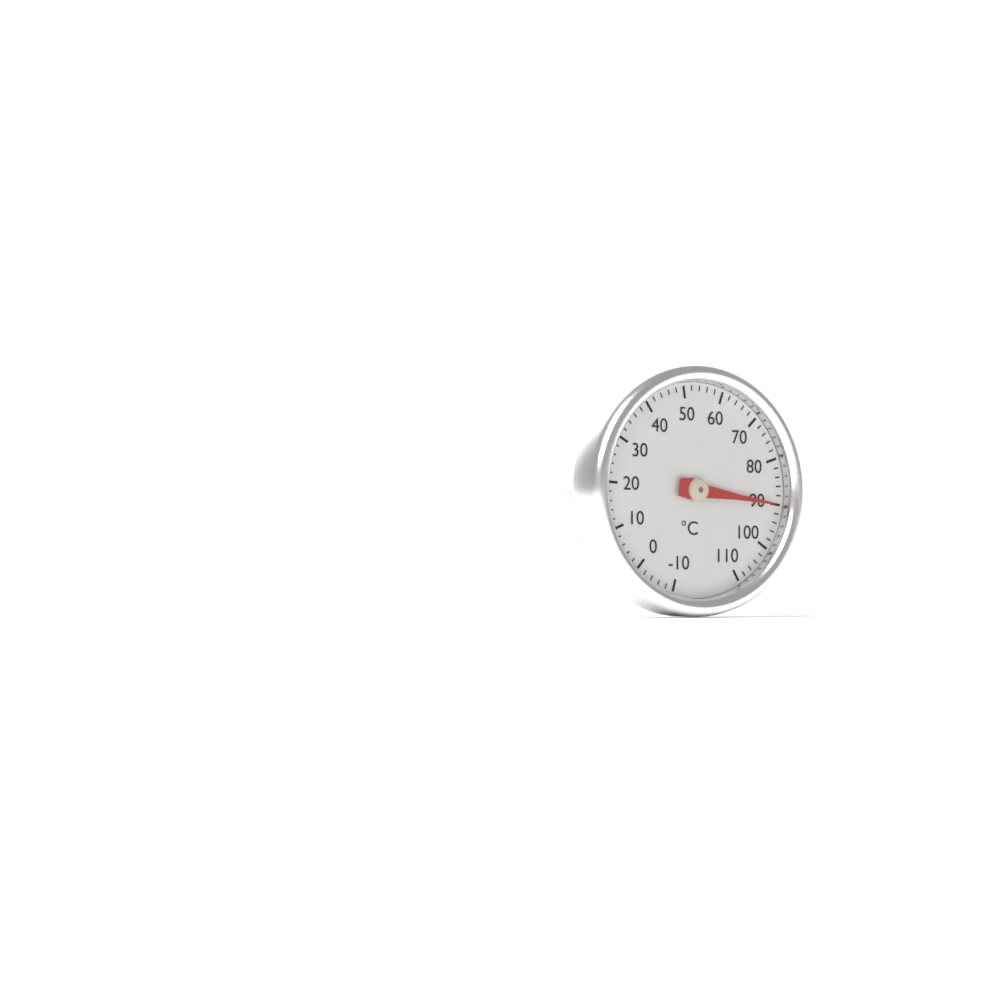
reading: 90 °C
